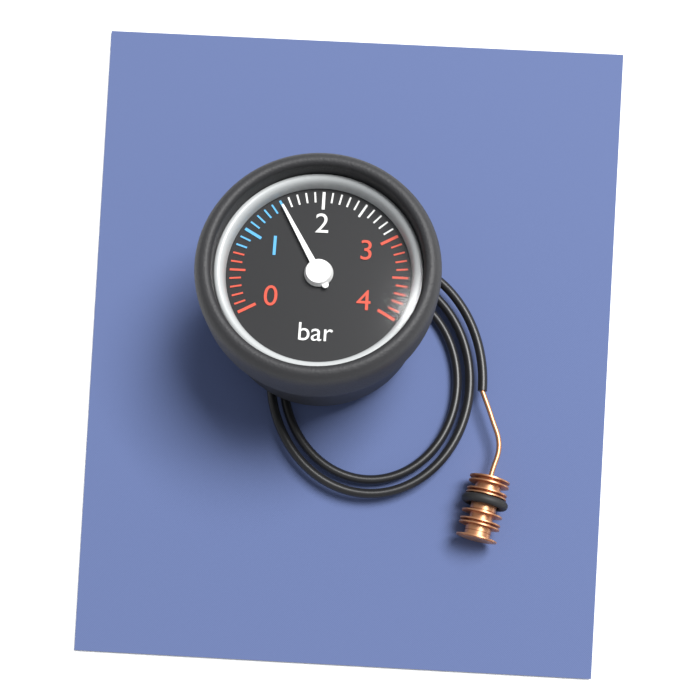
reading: 1.5 bar
